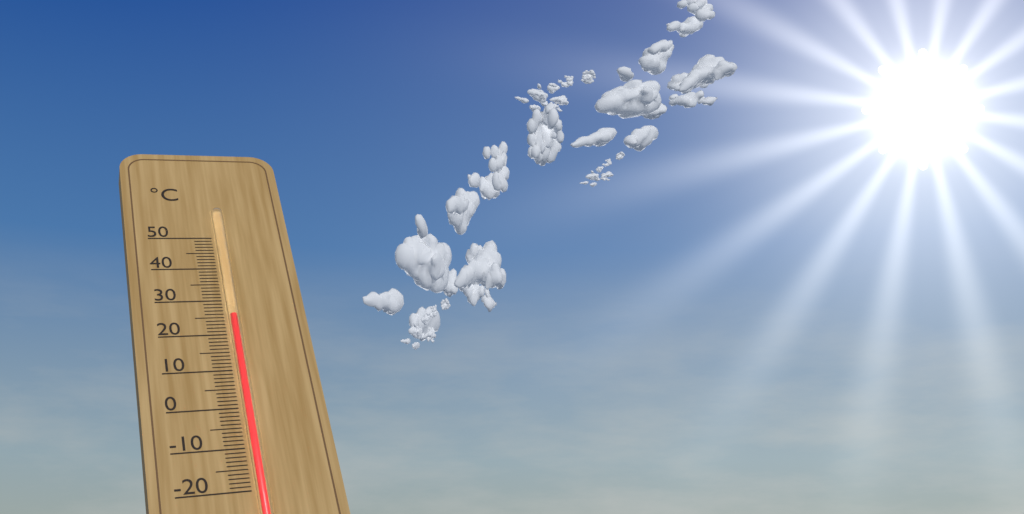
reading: 25 °C
